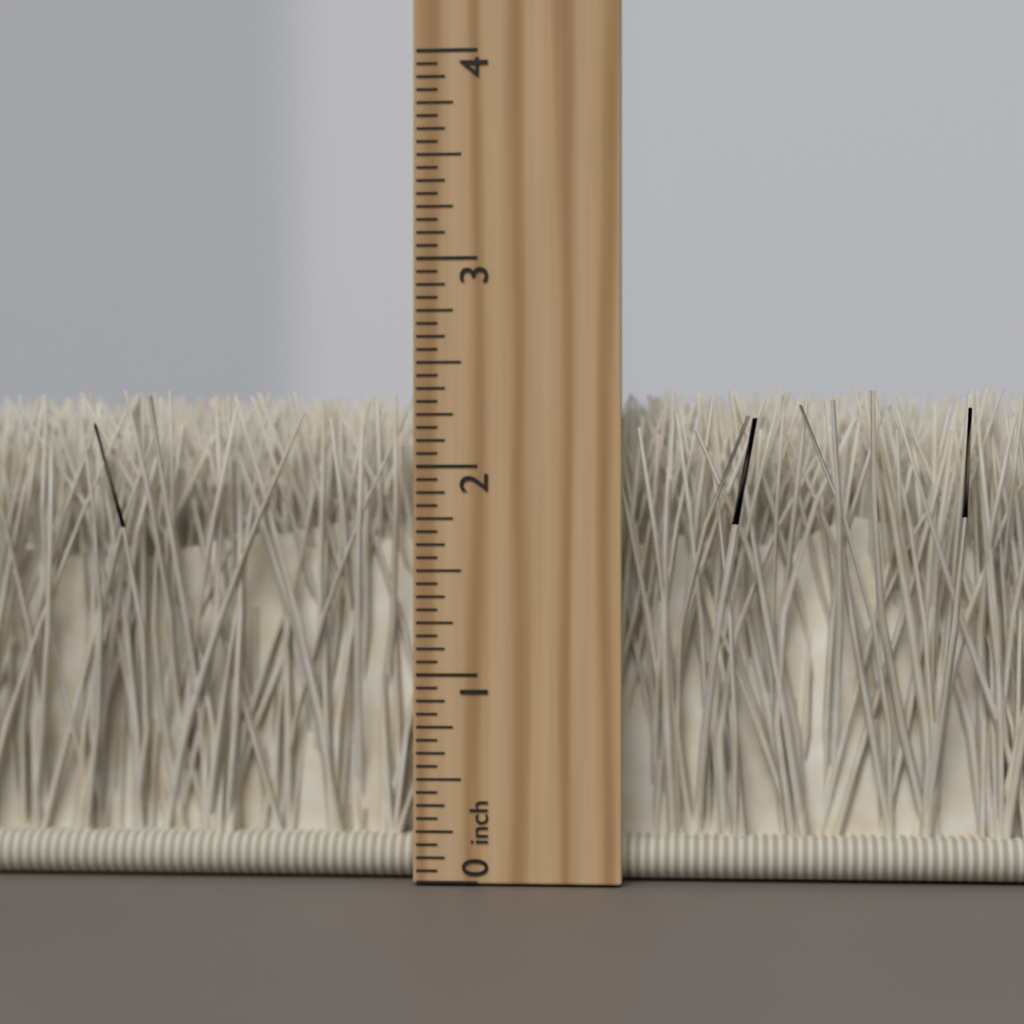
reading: 2.3750 inch
